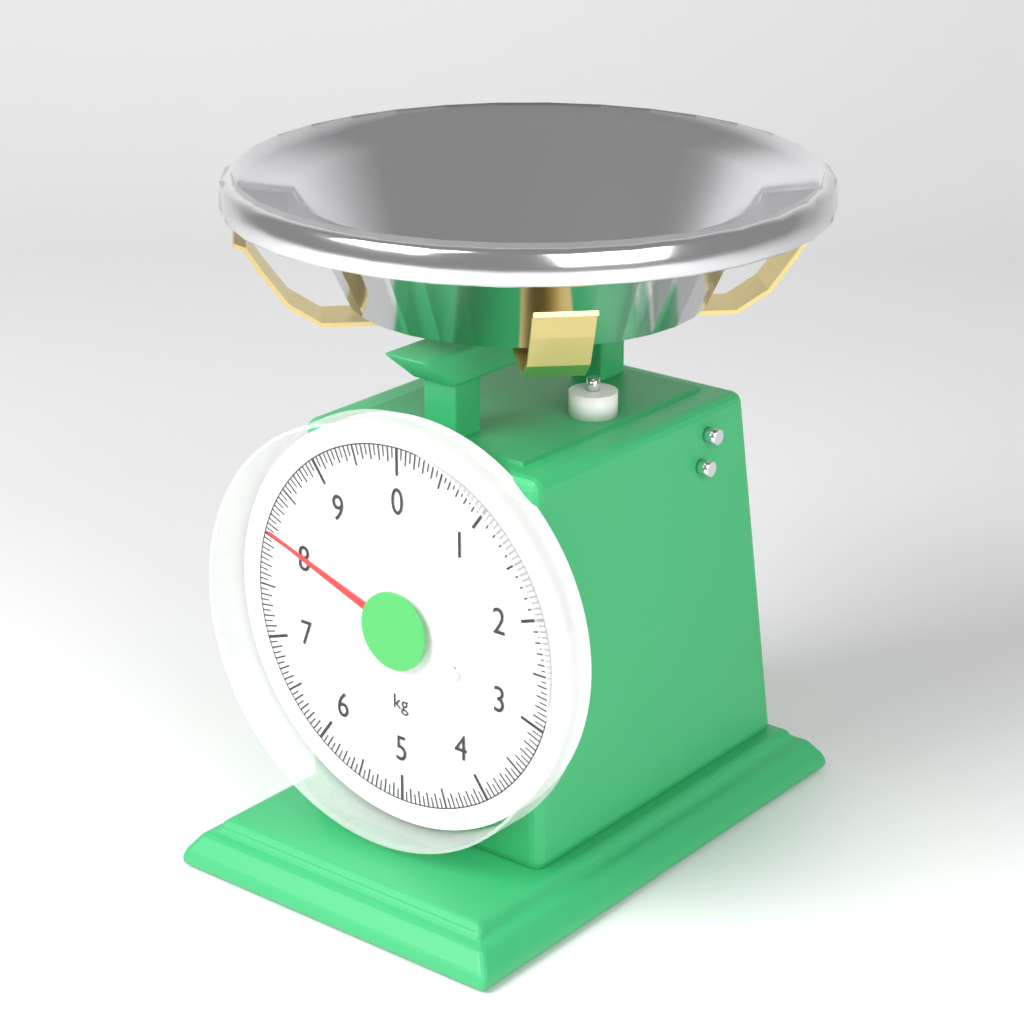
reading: 8.05 kg
